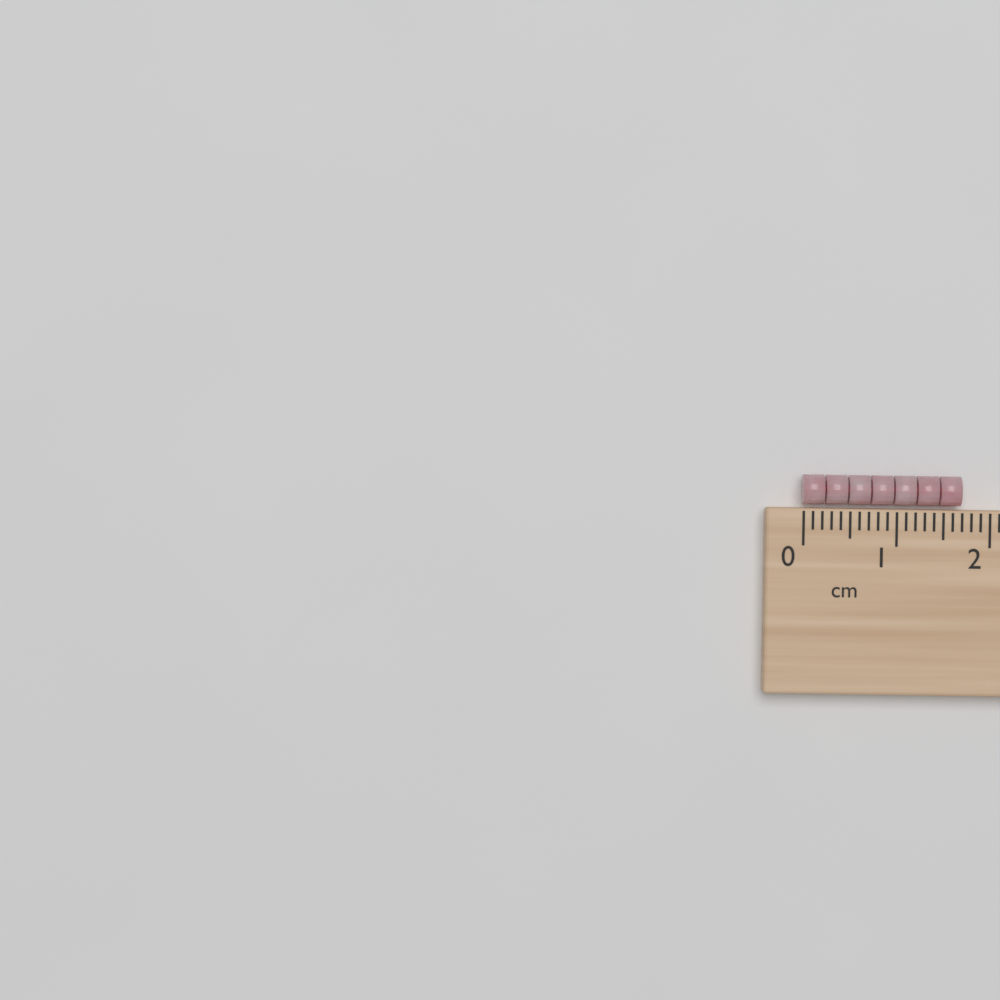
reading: 1.7 cm
